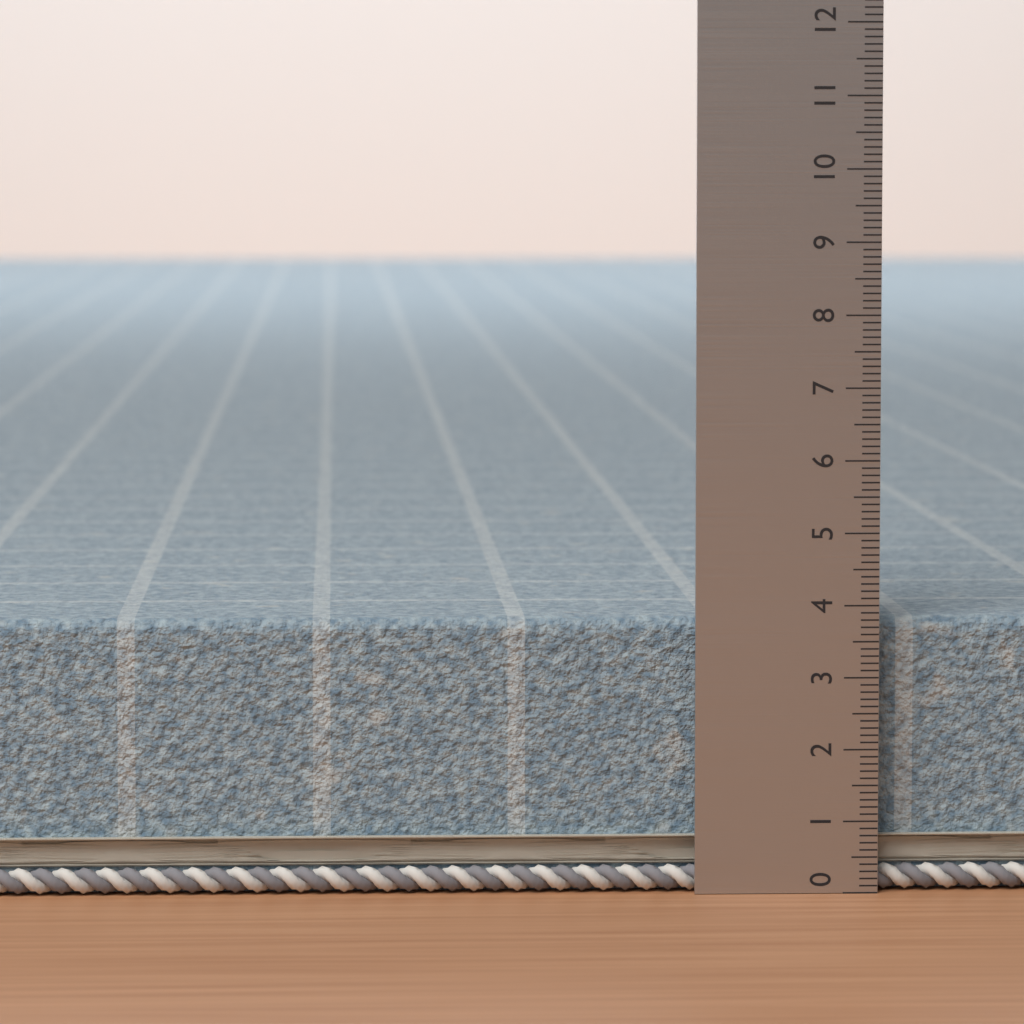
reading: 3.8 (no unit)
